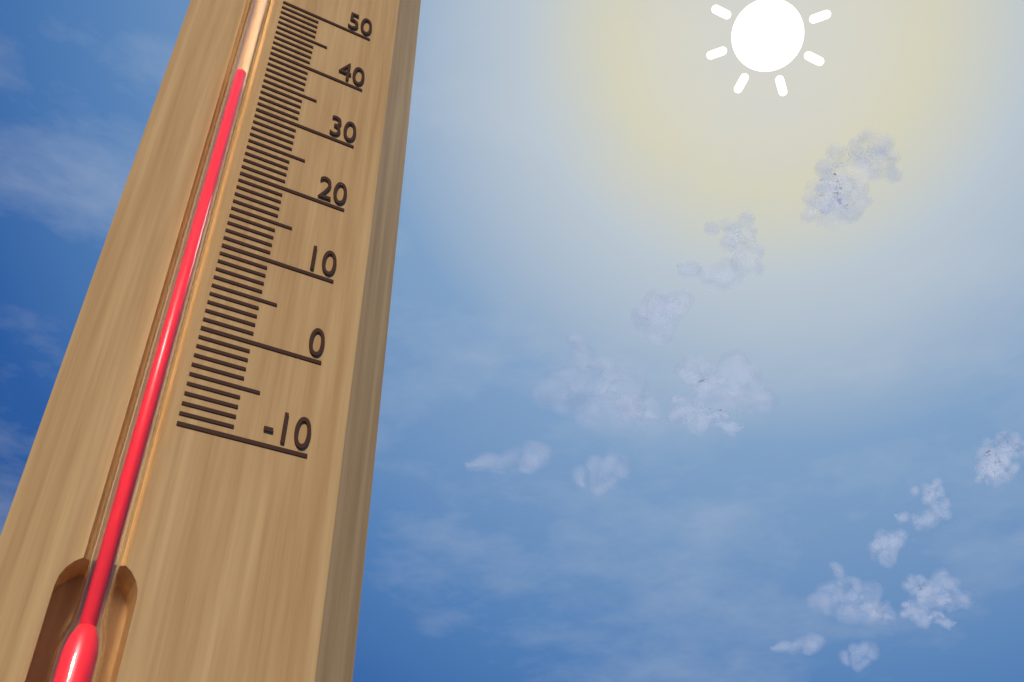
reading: 34 (no unit)
